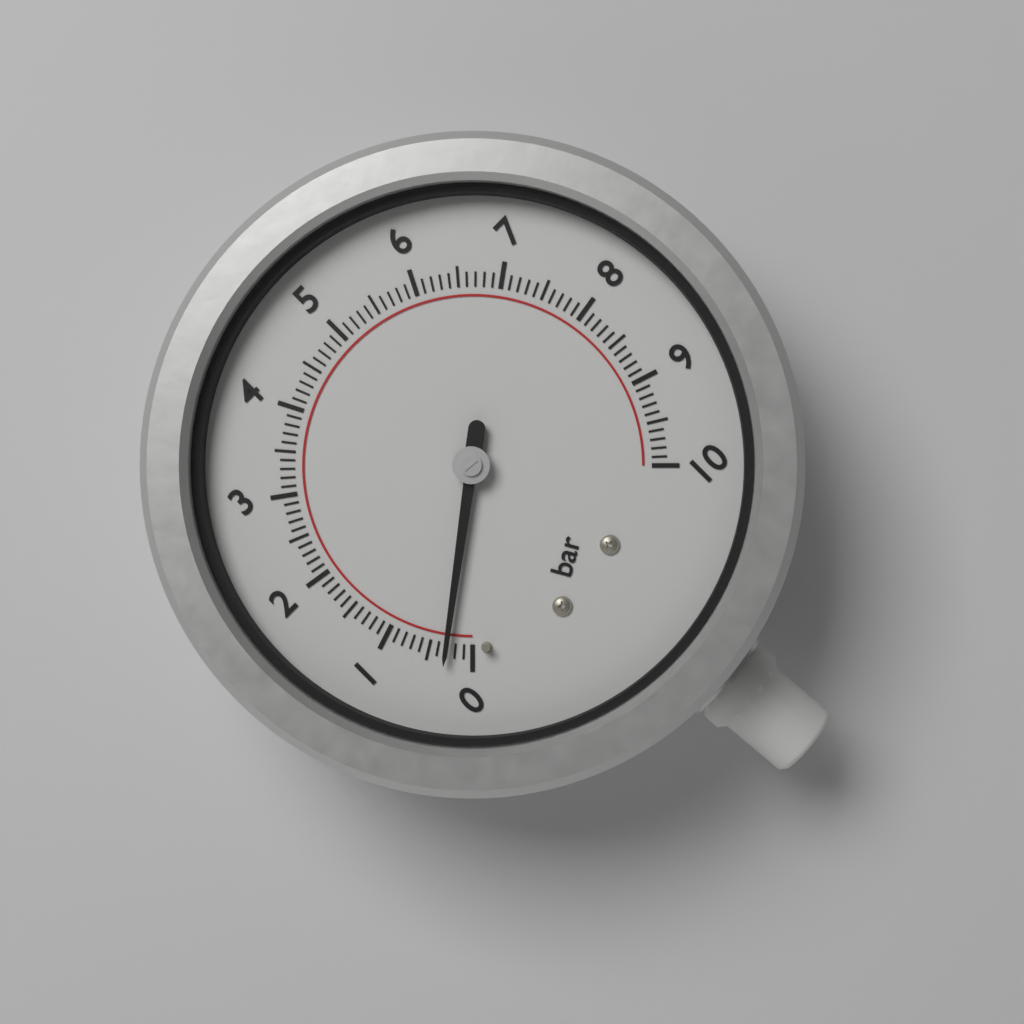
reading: 0.3 bar
